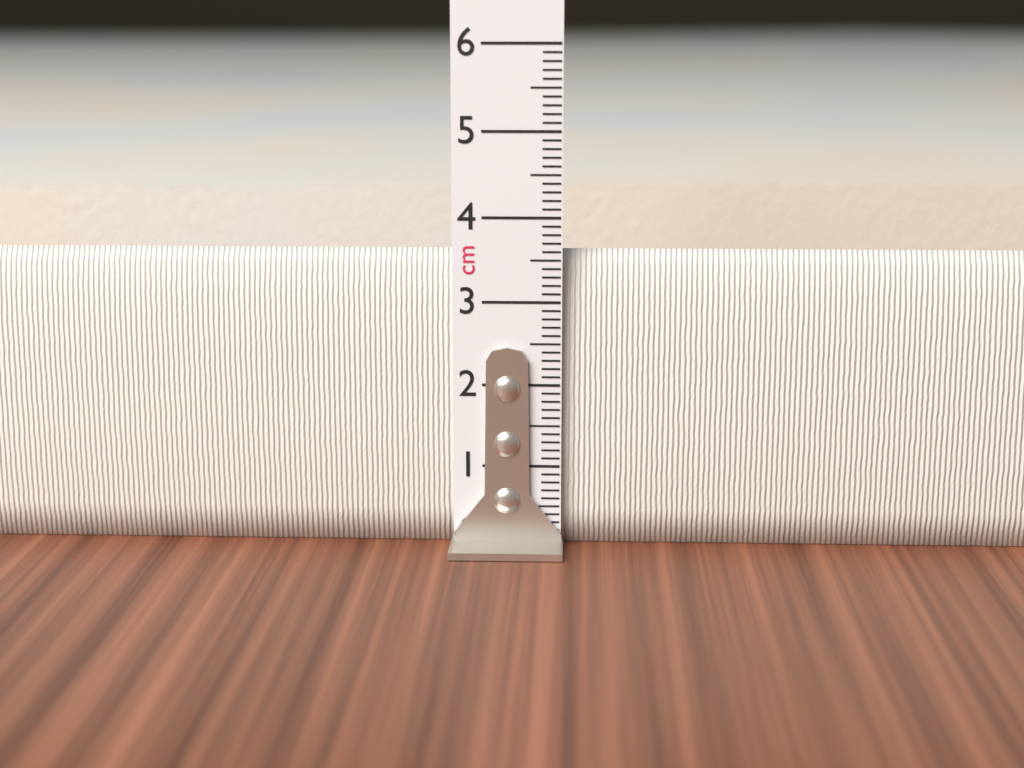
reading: 3.6 cm
